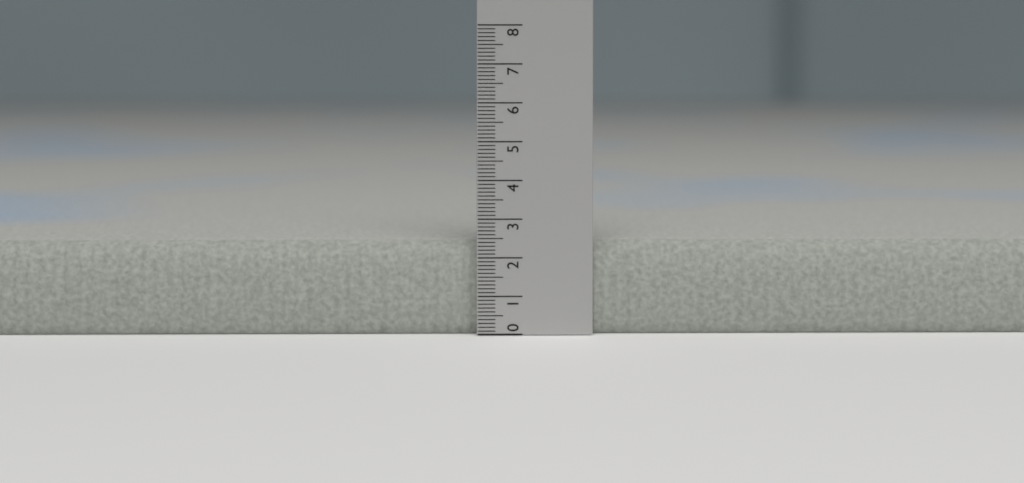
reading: 2.4 (no unit)
